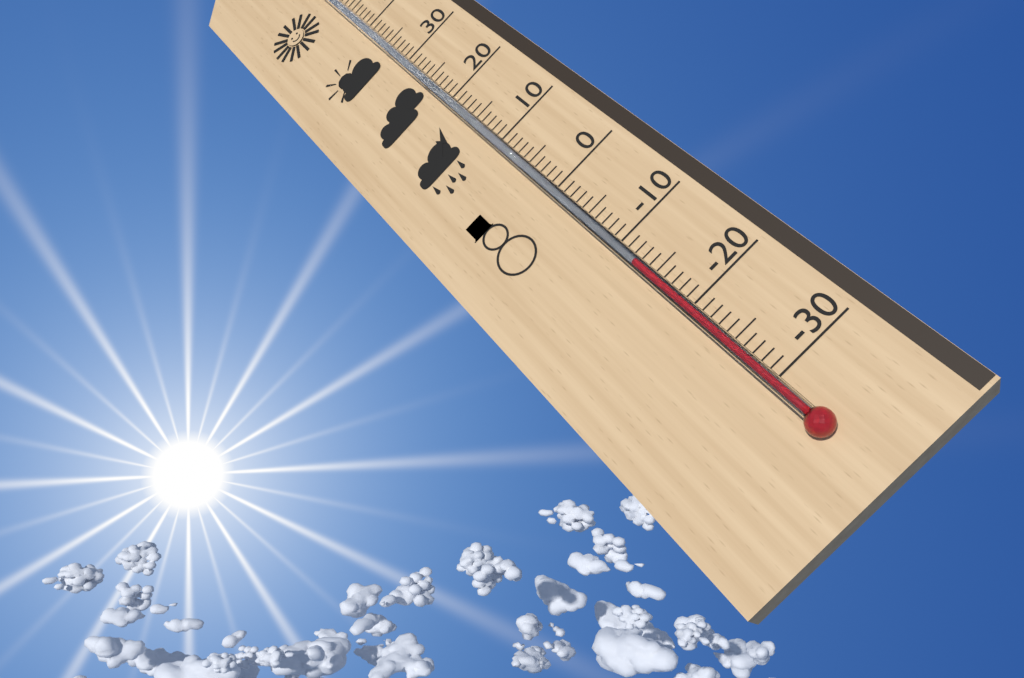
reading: -13 °C
